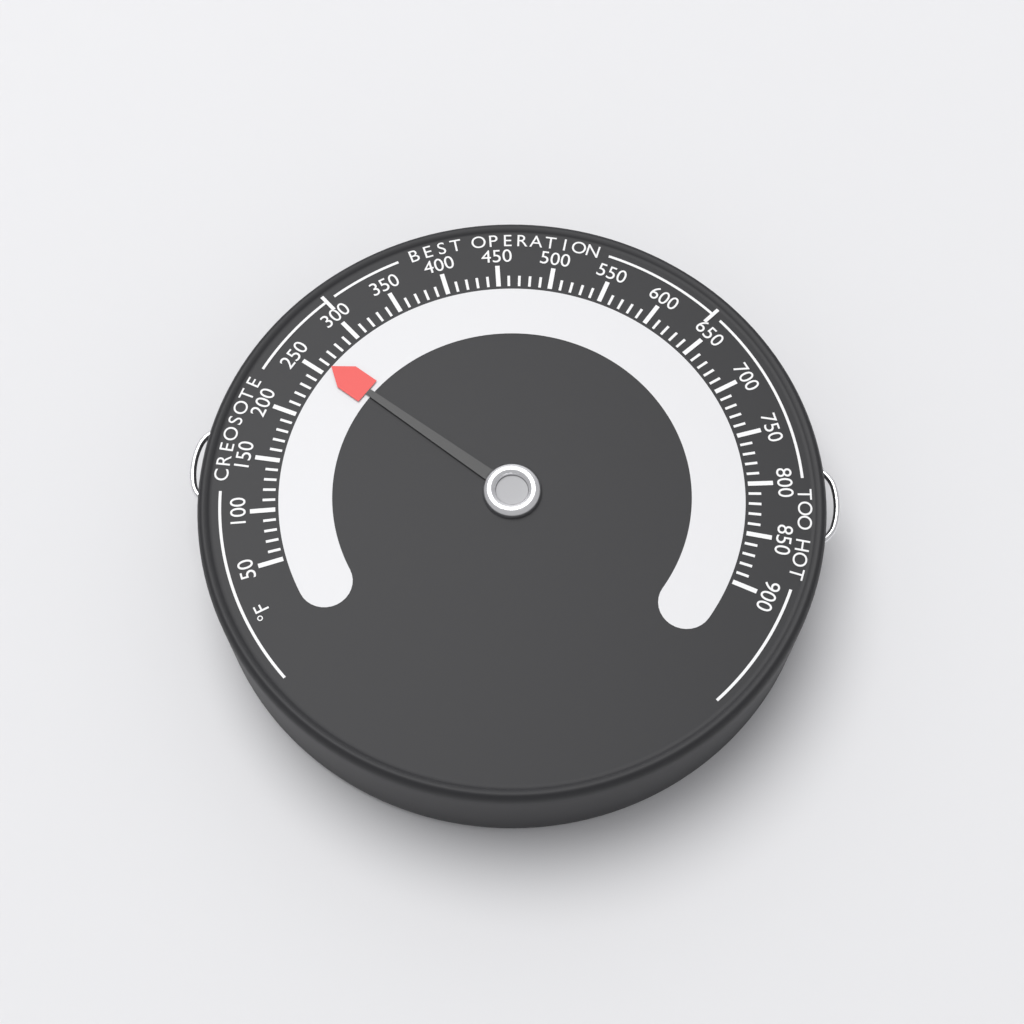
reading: 260 °F
